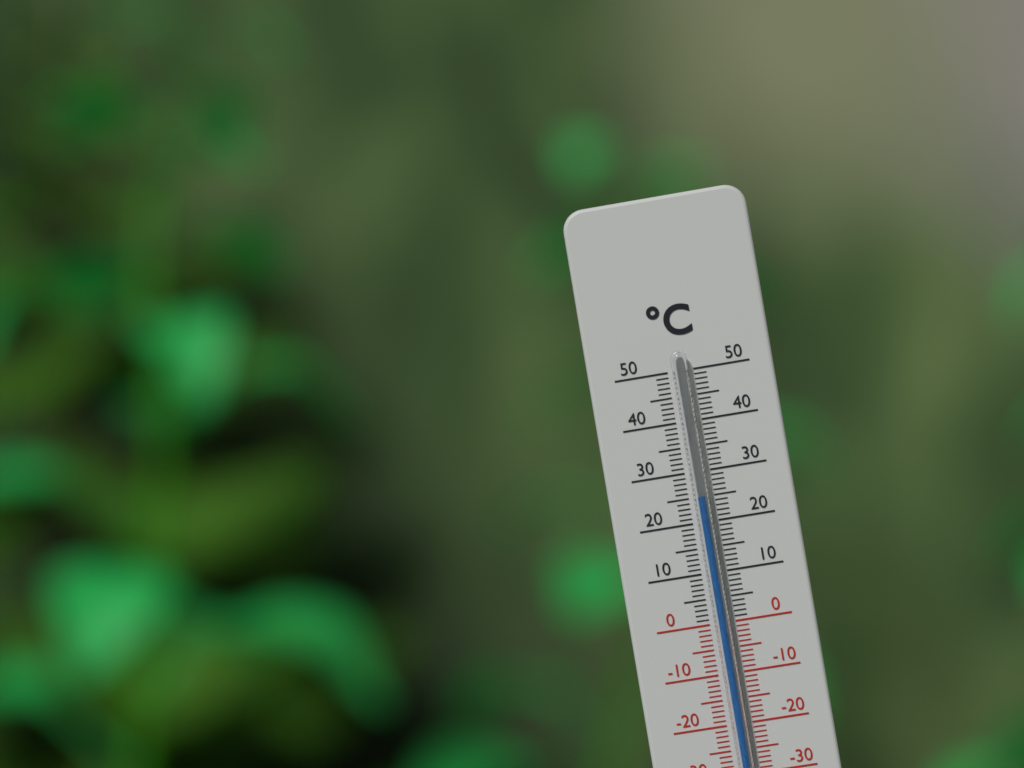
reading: 25 °C
